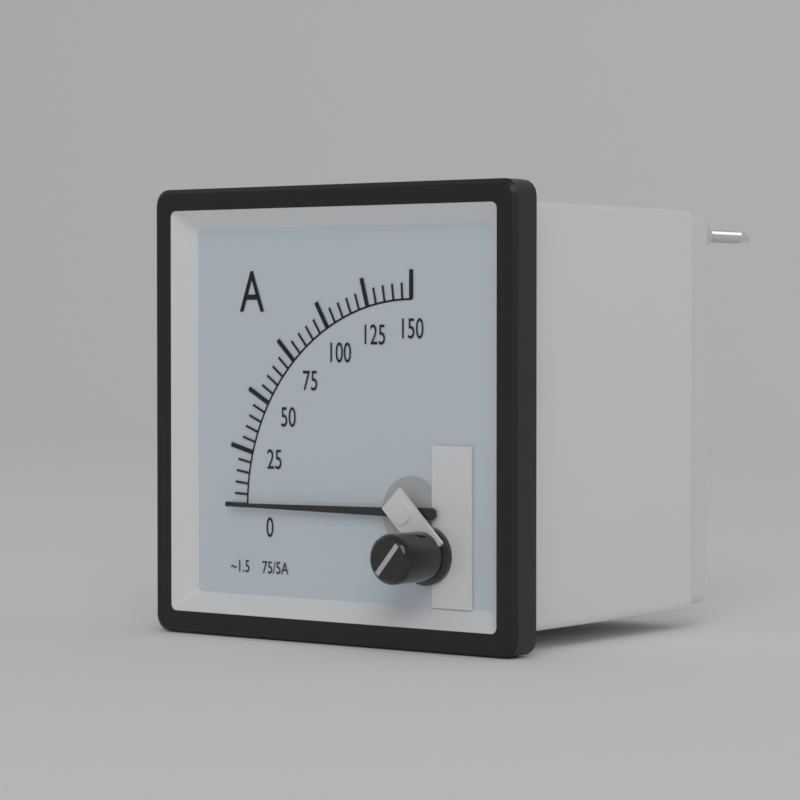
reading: 0 A
